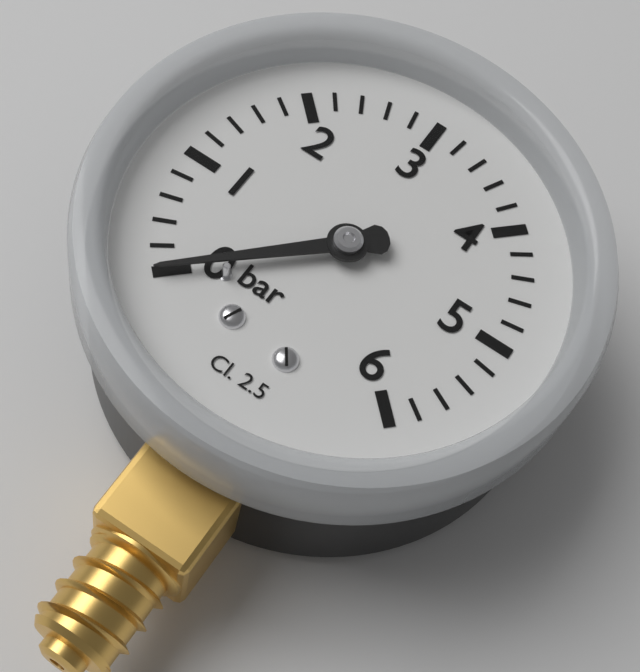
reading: 0.0 bar
